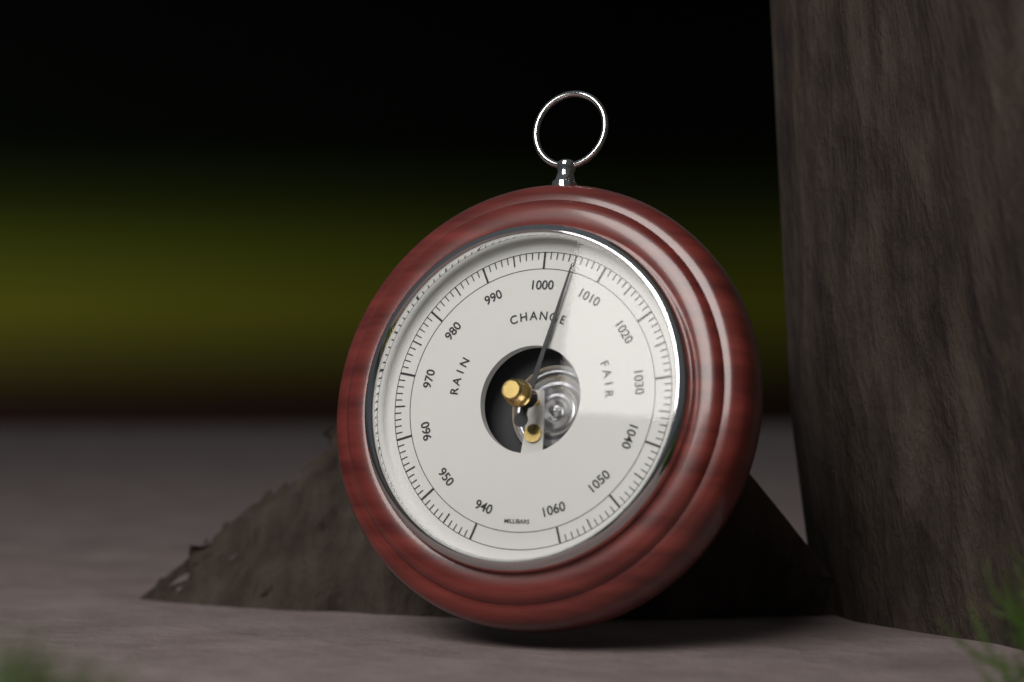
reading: 1005 mbar
